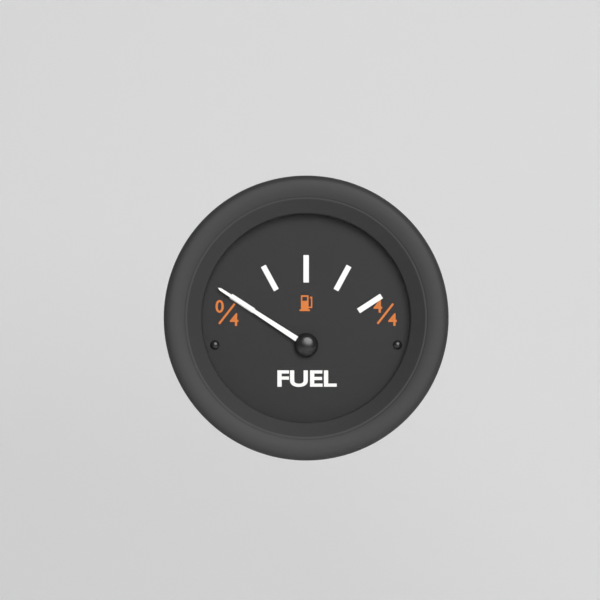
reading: 0.00 (no unit)
